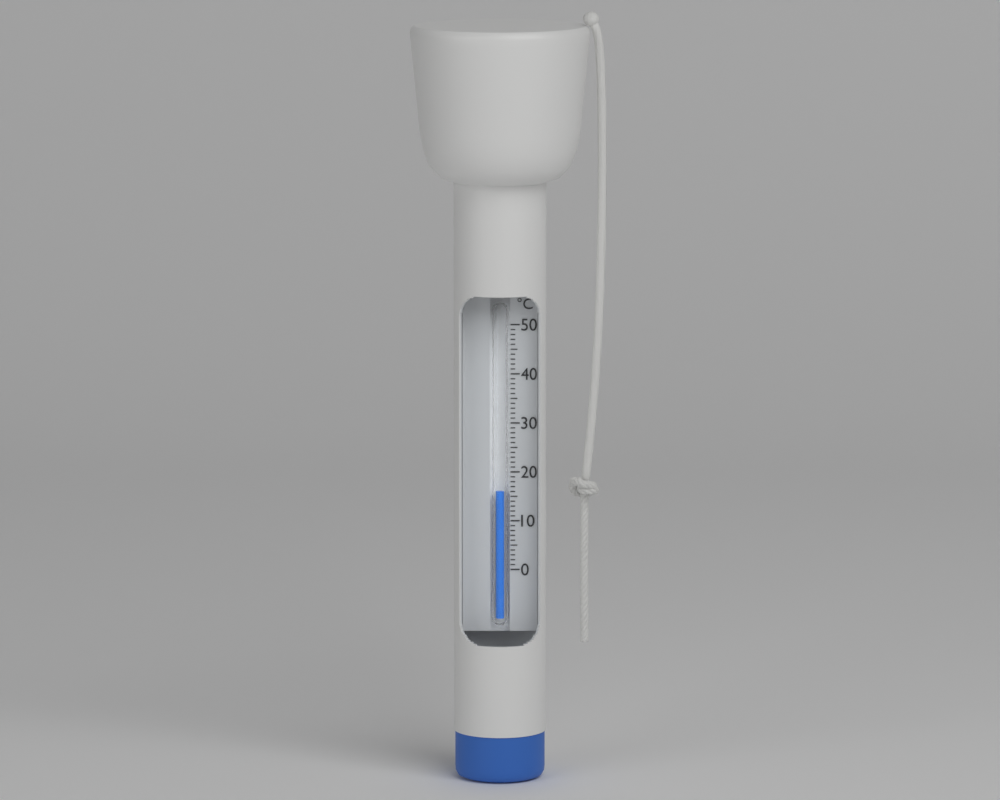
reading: 16 °C
